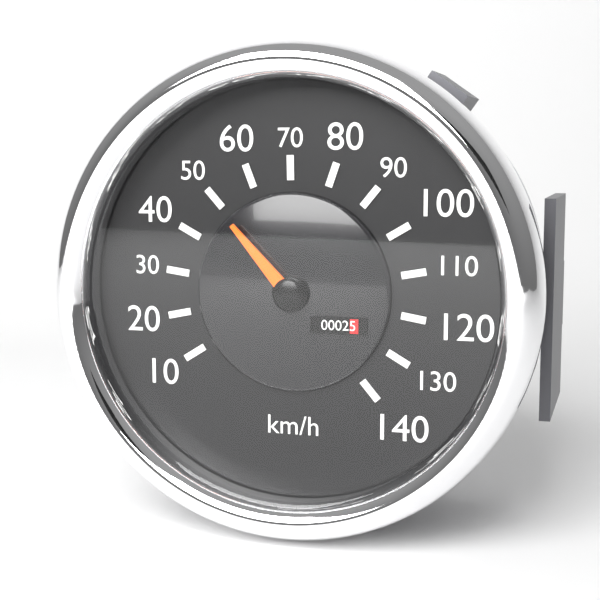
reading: 50 km/h
